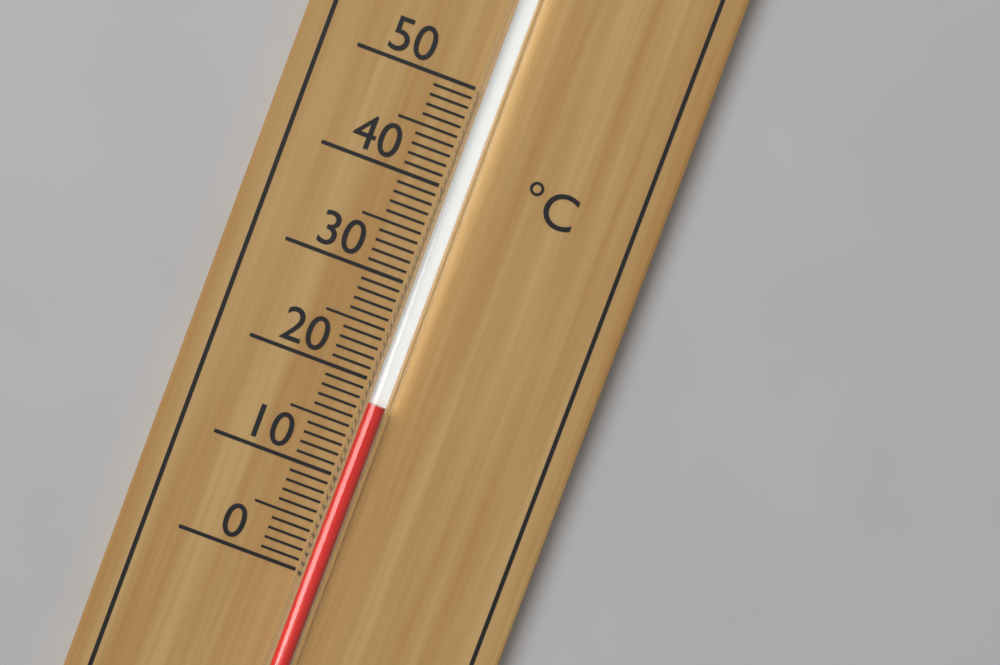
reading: 18 °C
